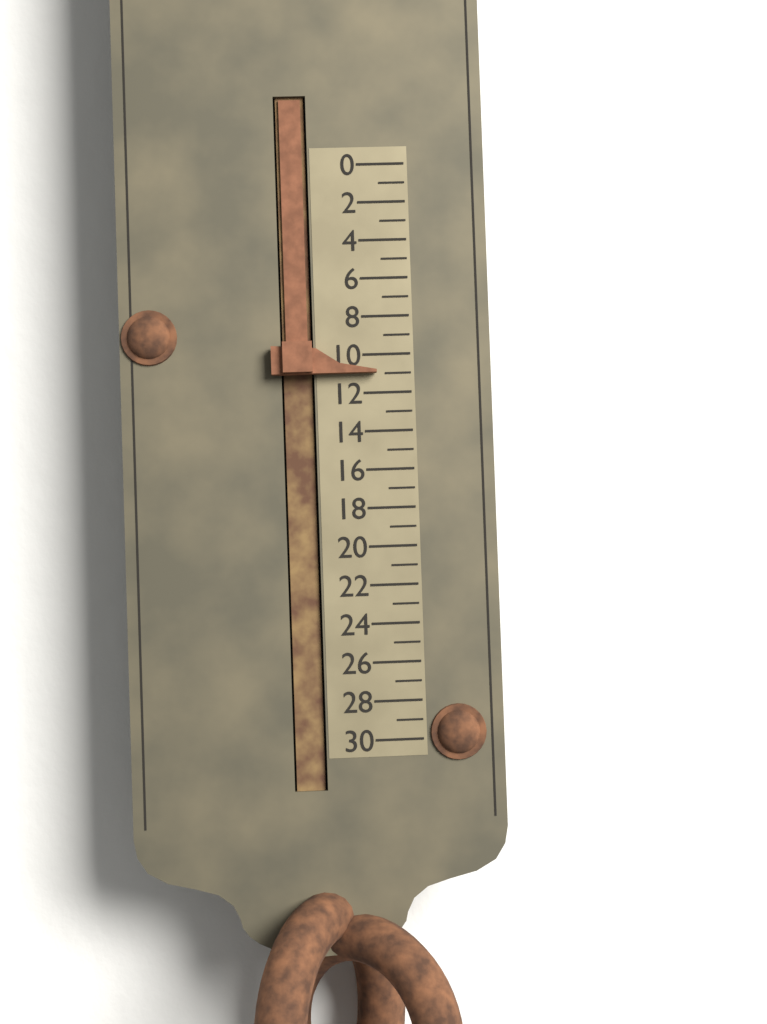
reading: 11 (no unit)
